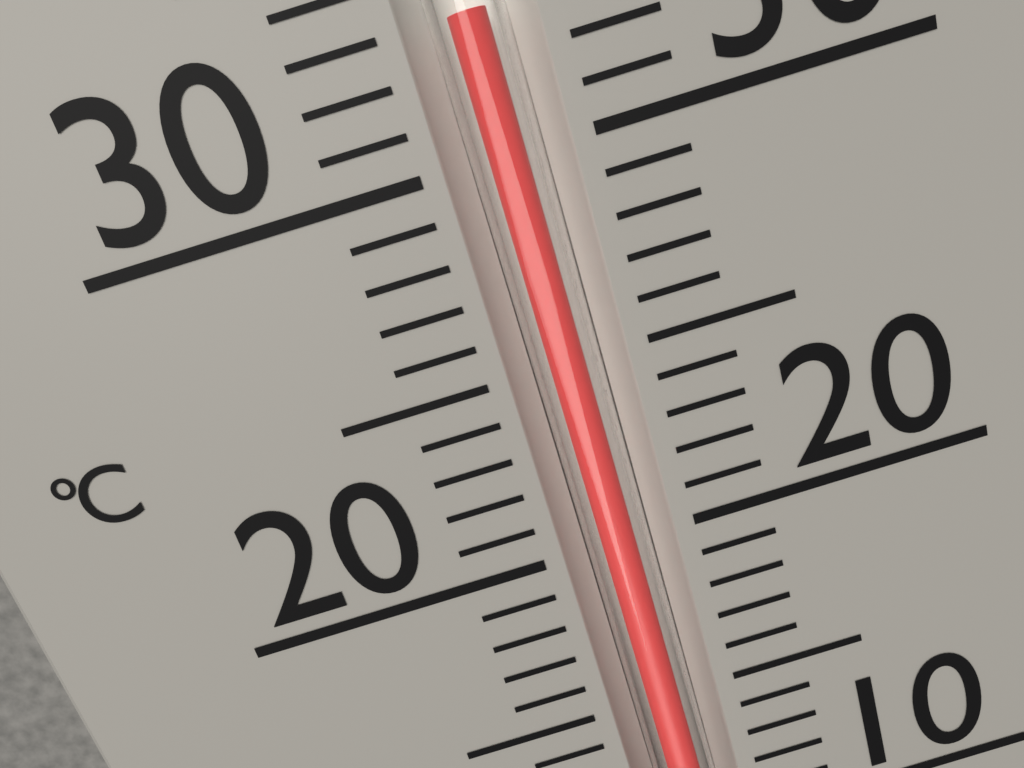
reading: 33 °C
